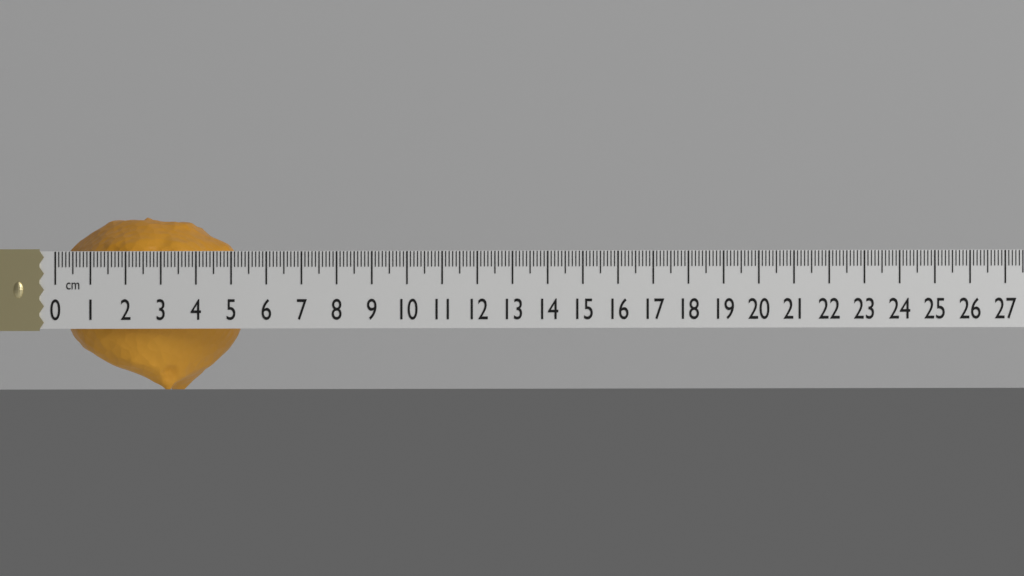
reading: 5.3 cm
